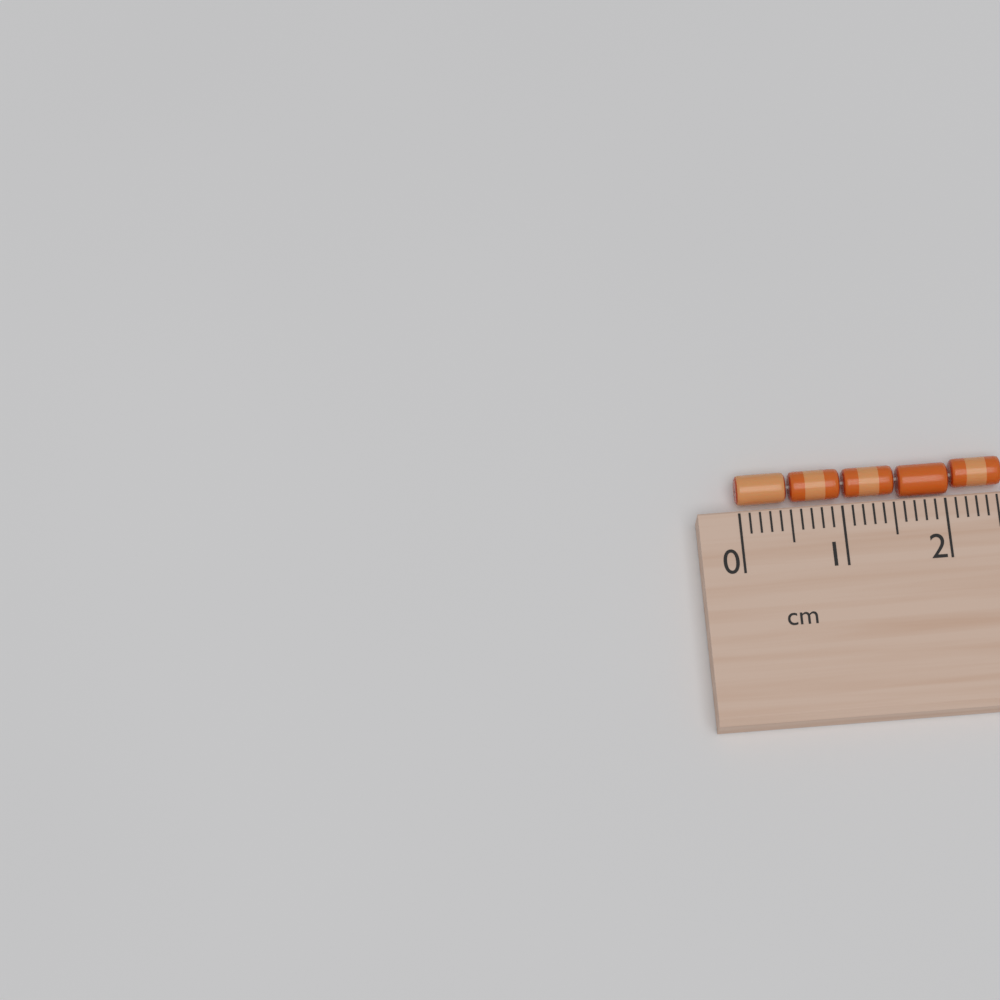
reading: 2.6 cm
